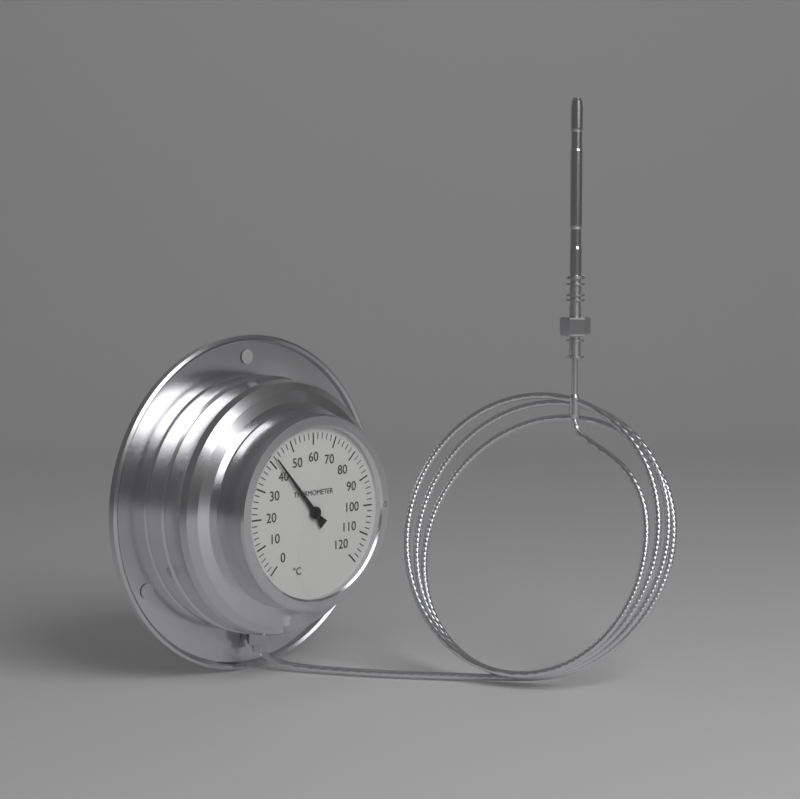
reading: 42 °C
